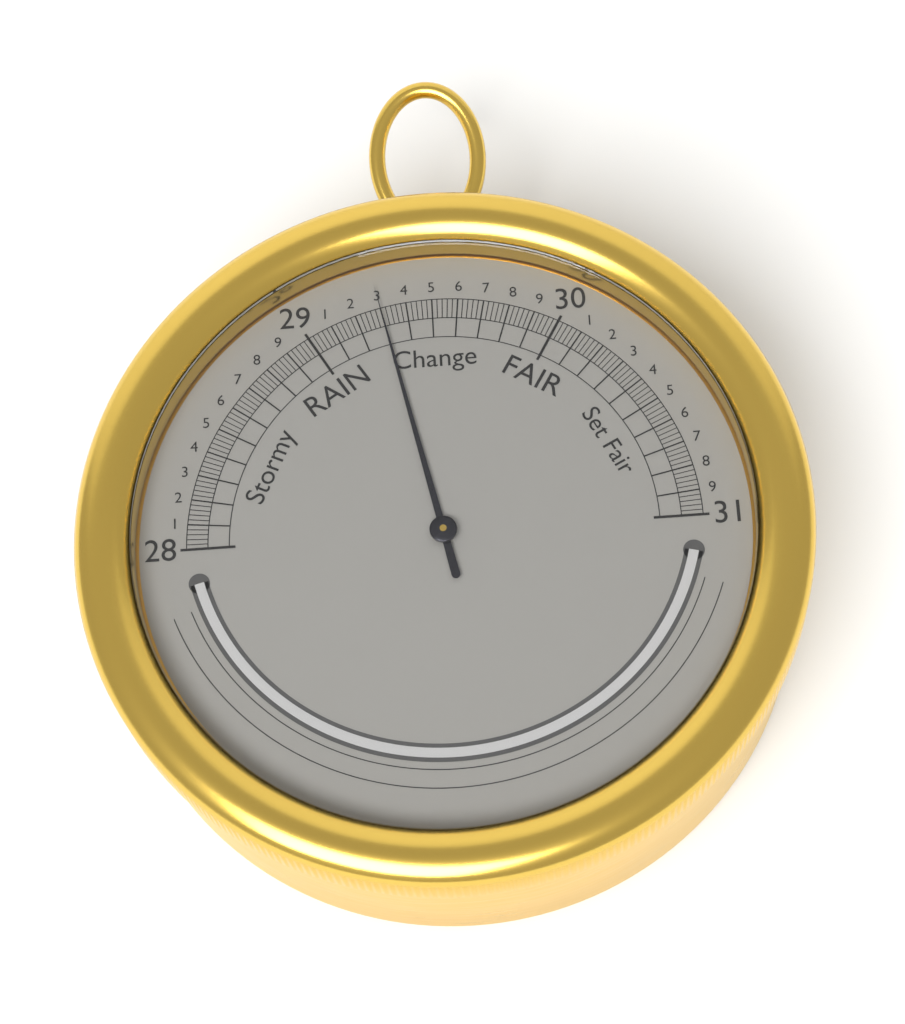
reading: 29.30 inHg
